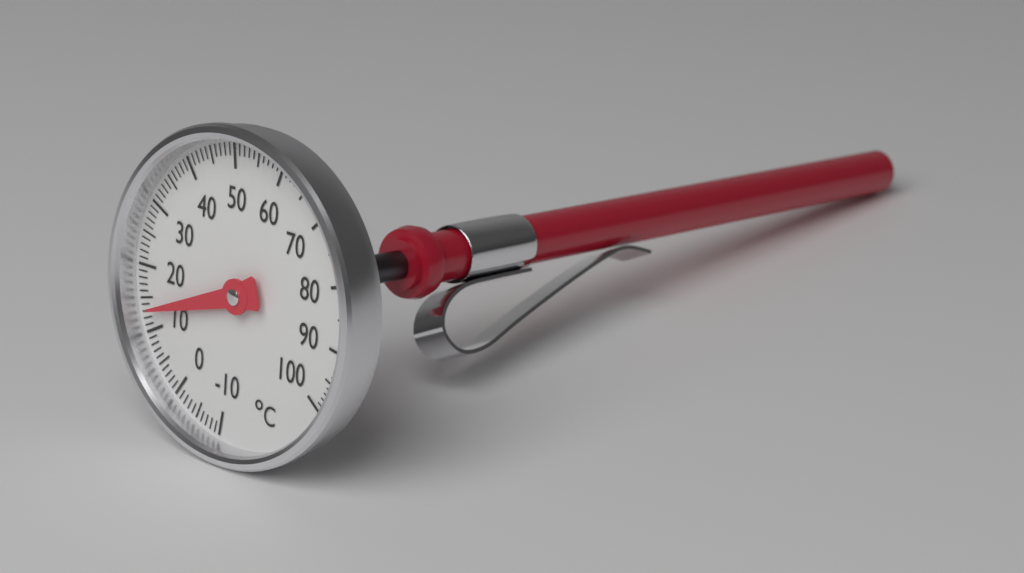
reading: 13 °C
